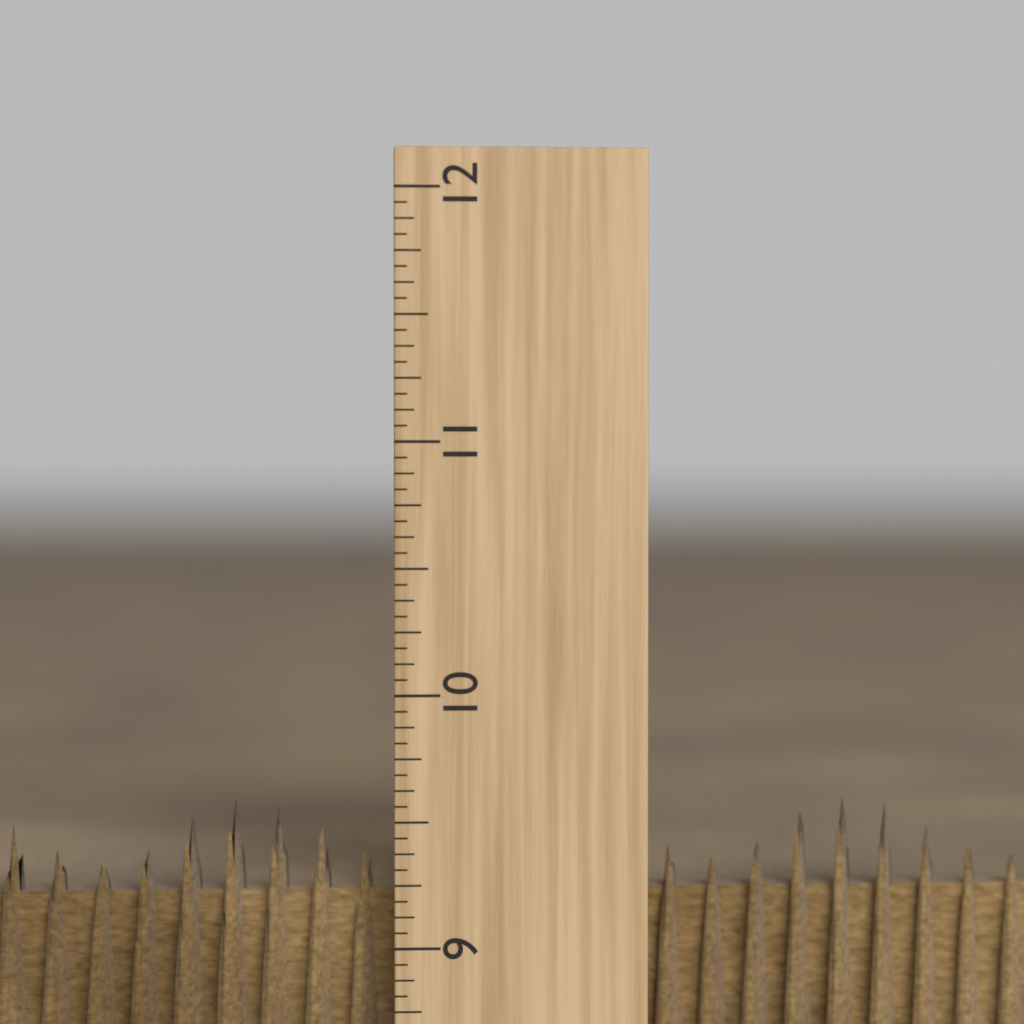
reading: 9.5625 inch
